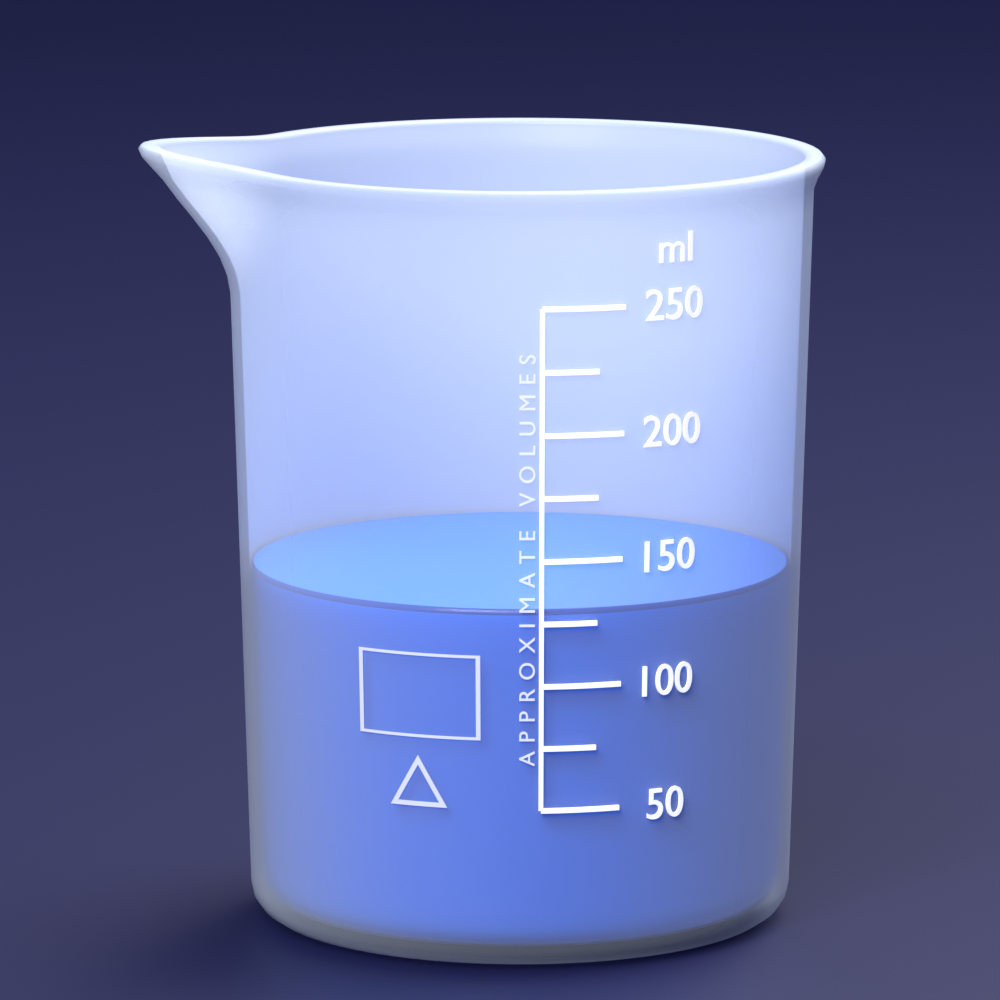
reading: 130 ml
